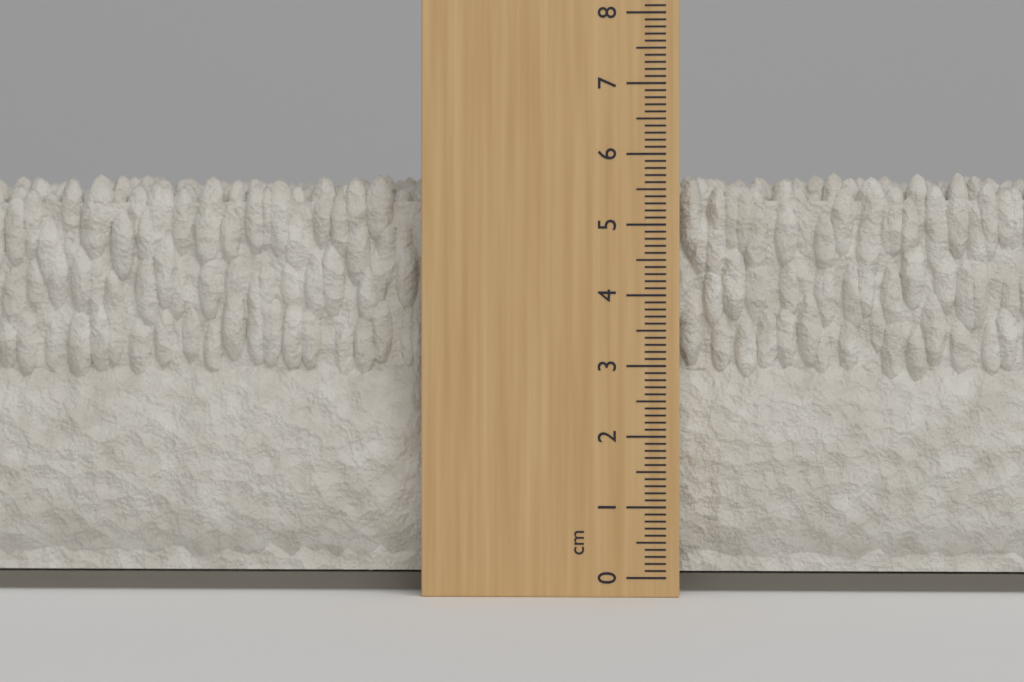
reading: 5.8 cm
